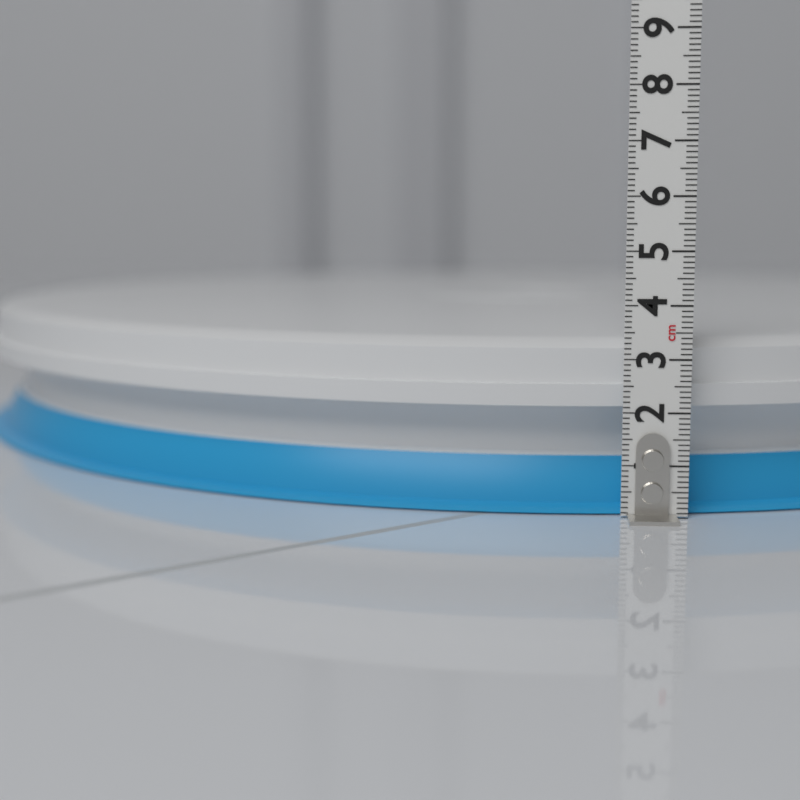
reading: 3.4 cm
